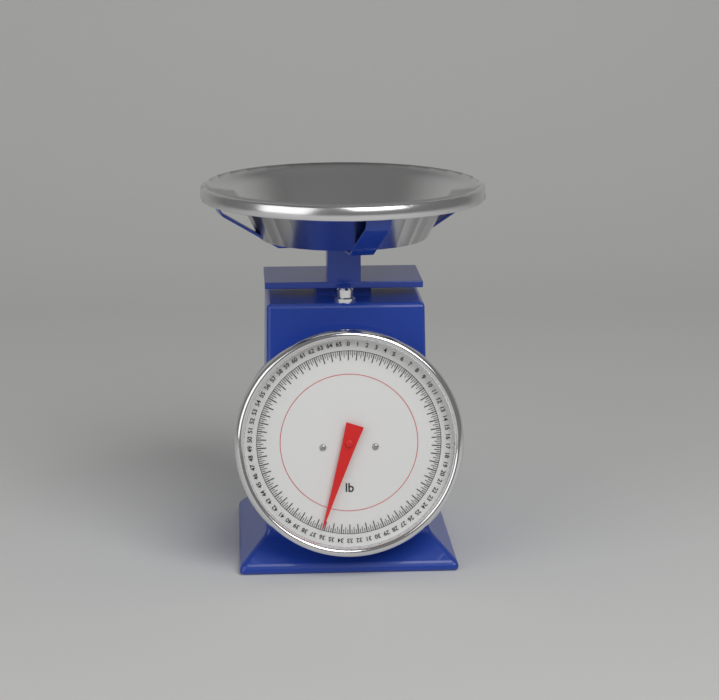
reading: 36.25 lb
